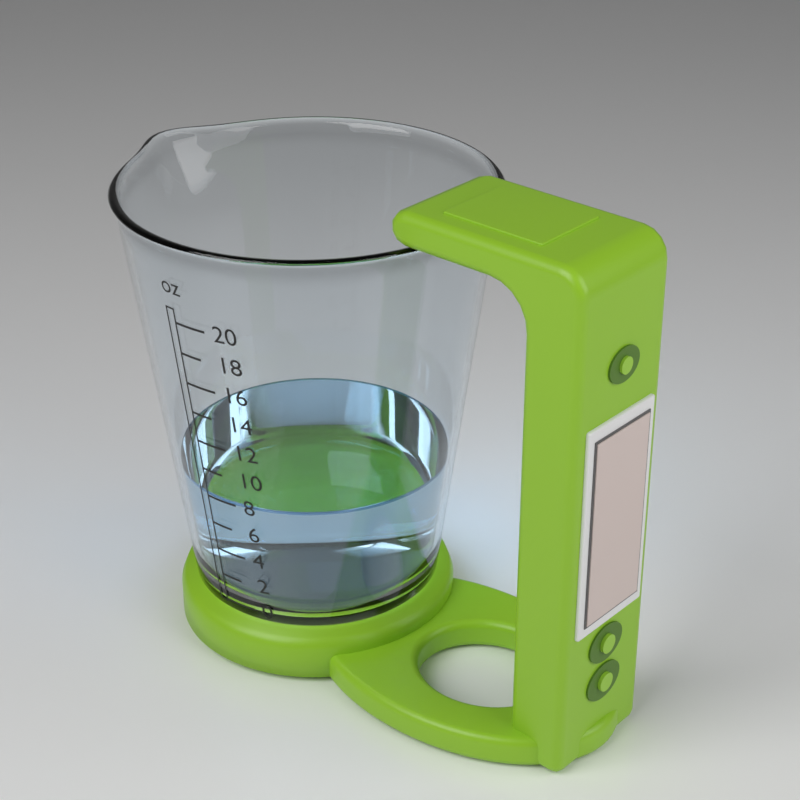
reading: 8 oz
